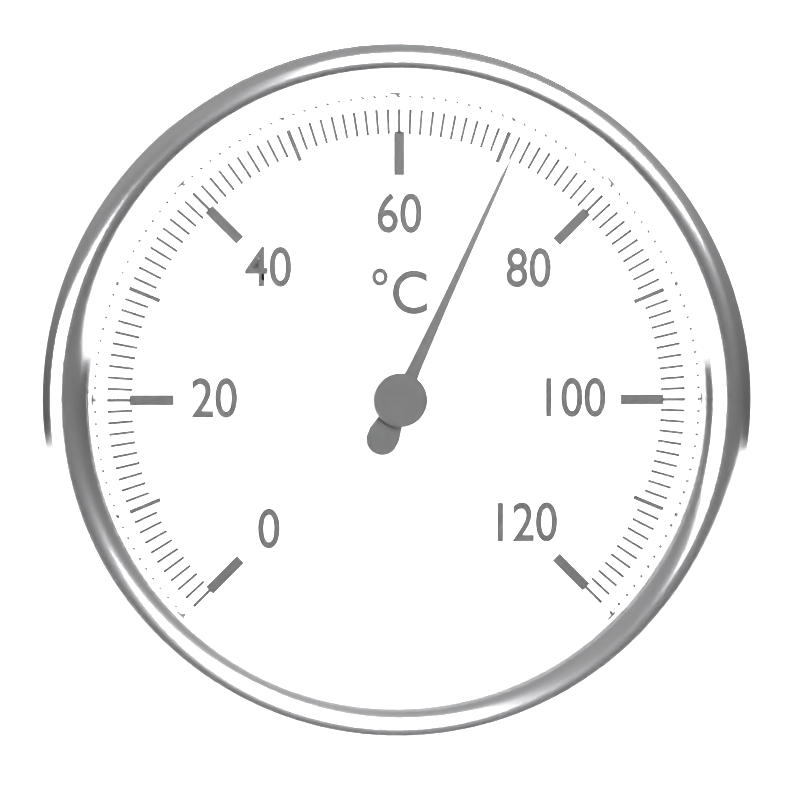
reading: 71 °C
